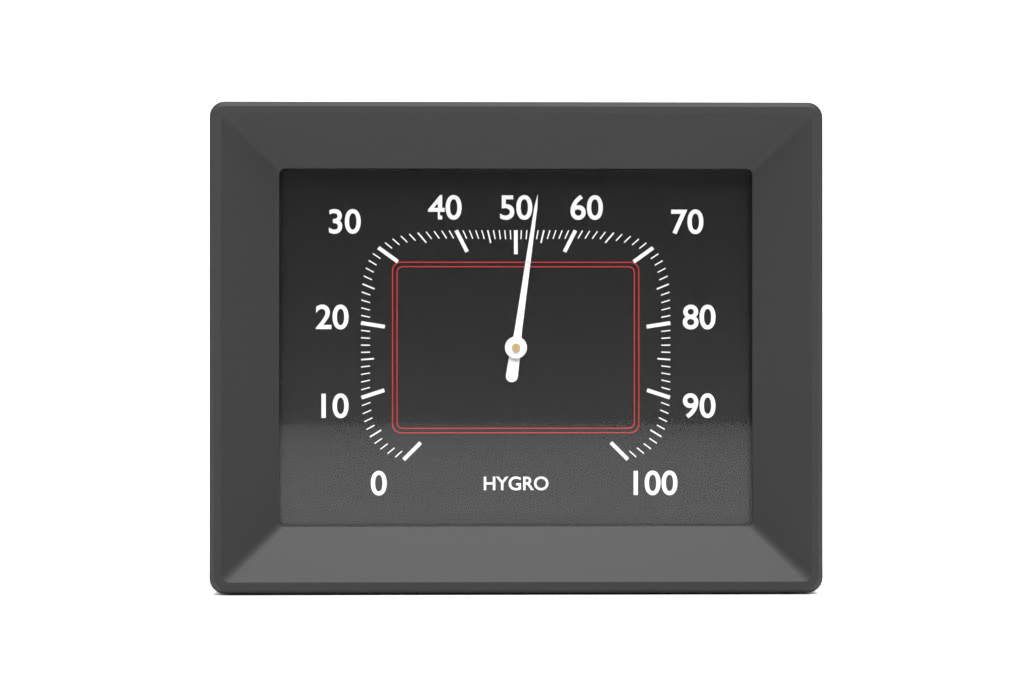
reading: 53 %
